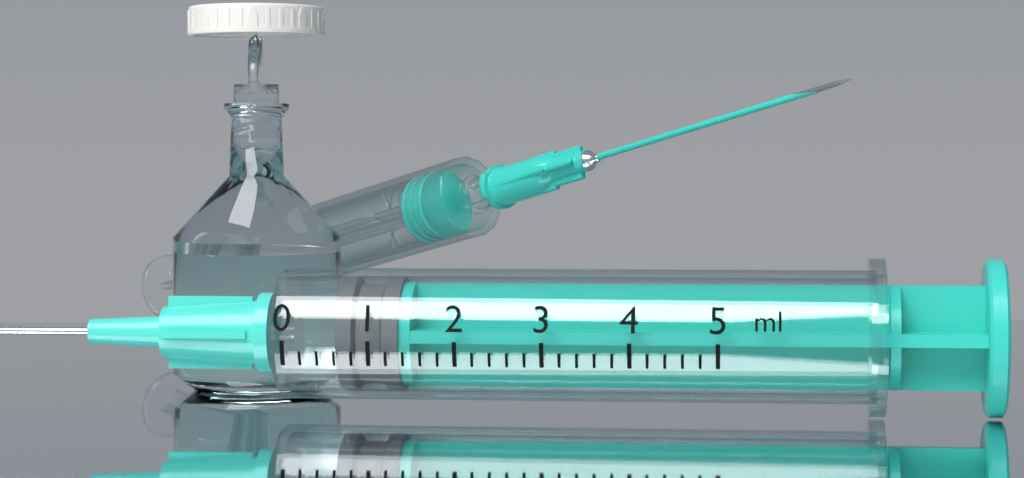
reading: 0.6 ml
